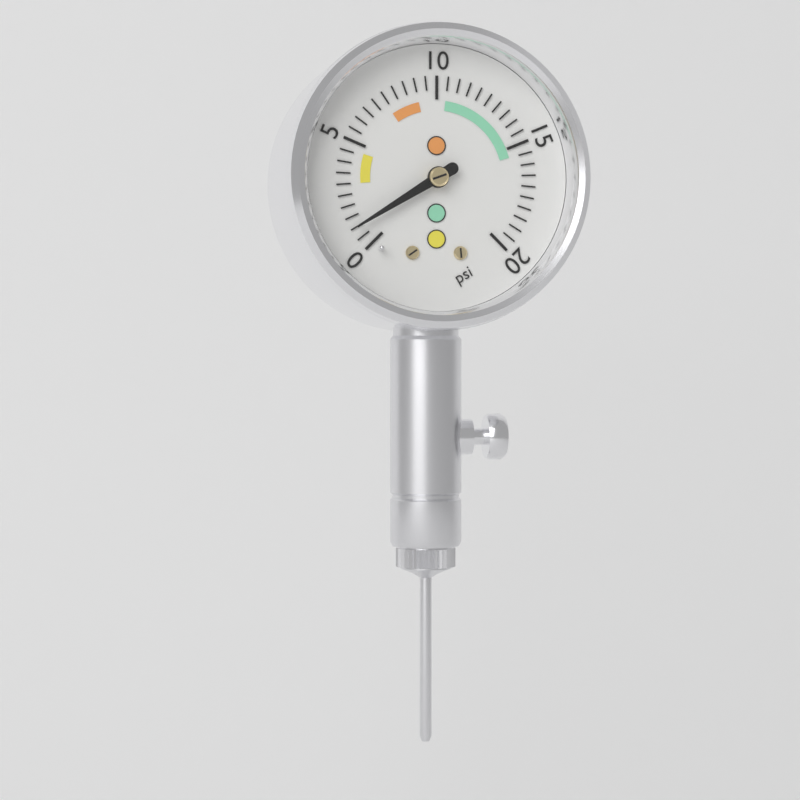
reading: 1.0 psi
